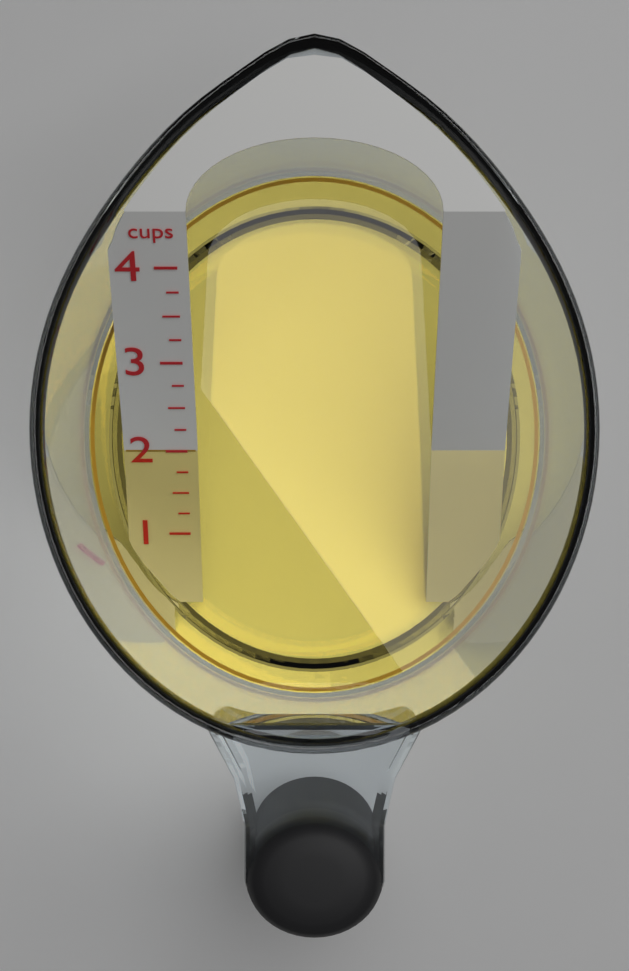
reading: 2.00 cups
